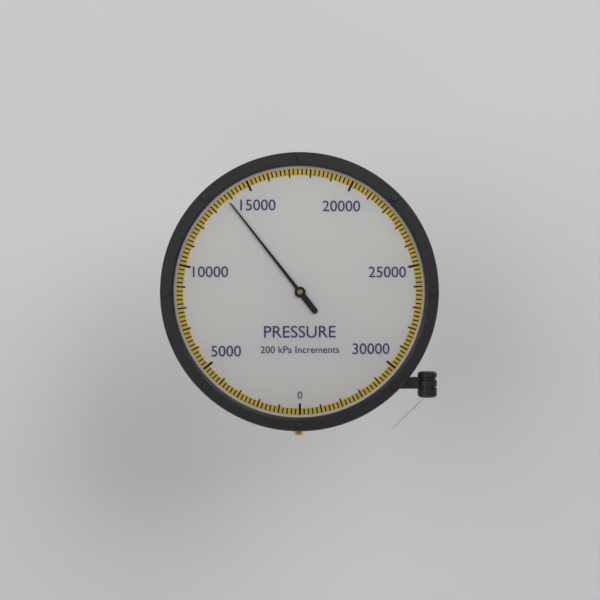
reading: 13800 kPa
